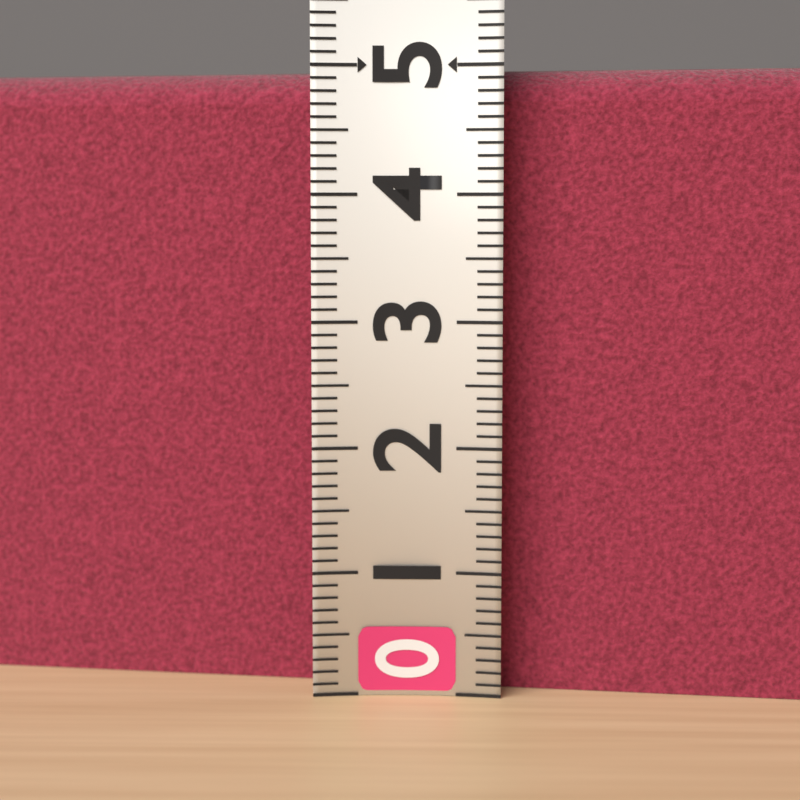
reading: 5.0 (no unit)
